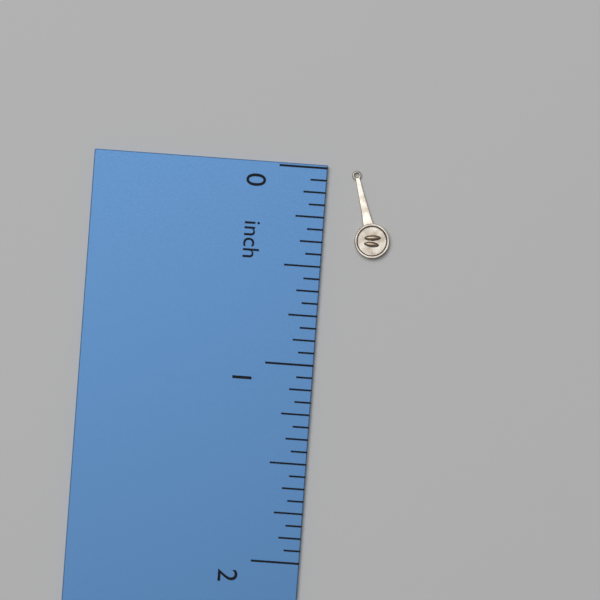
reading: 0.4375 inch
